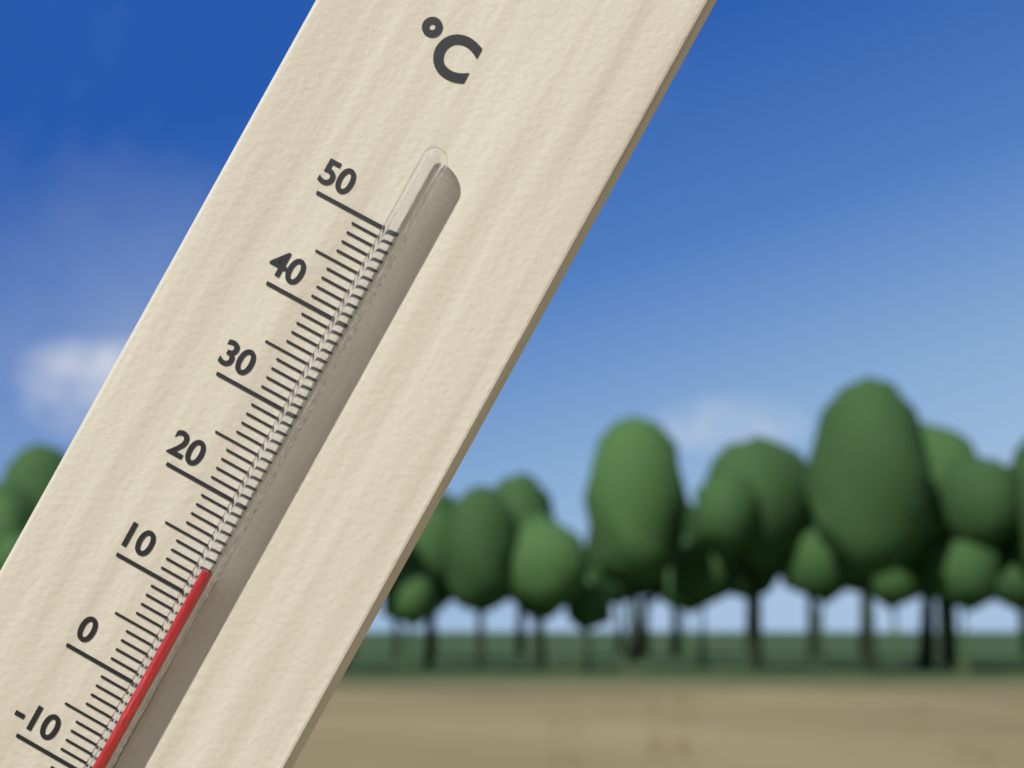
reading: 13 °C
